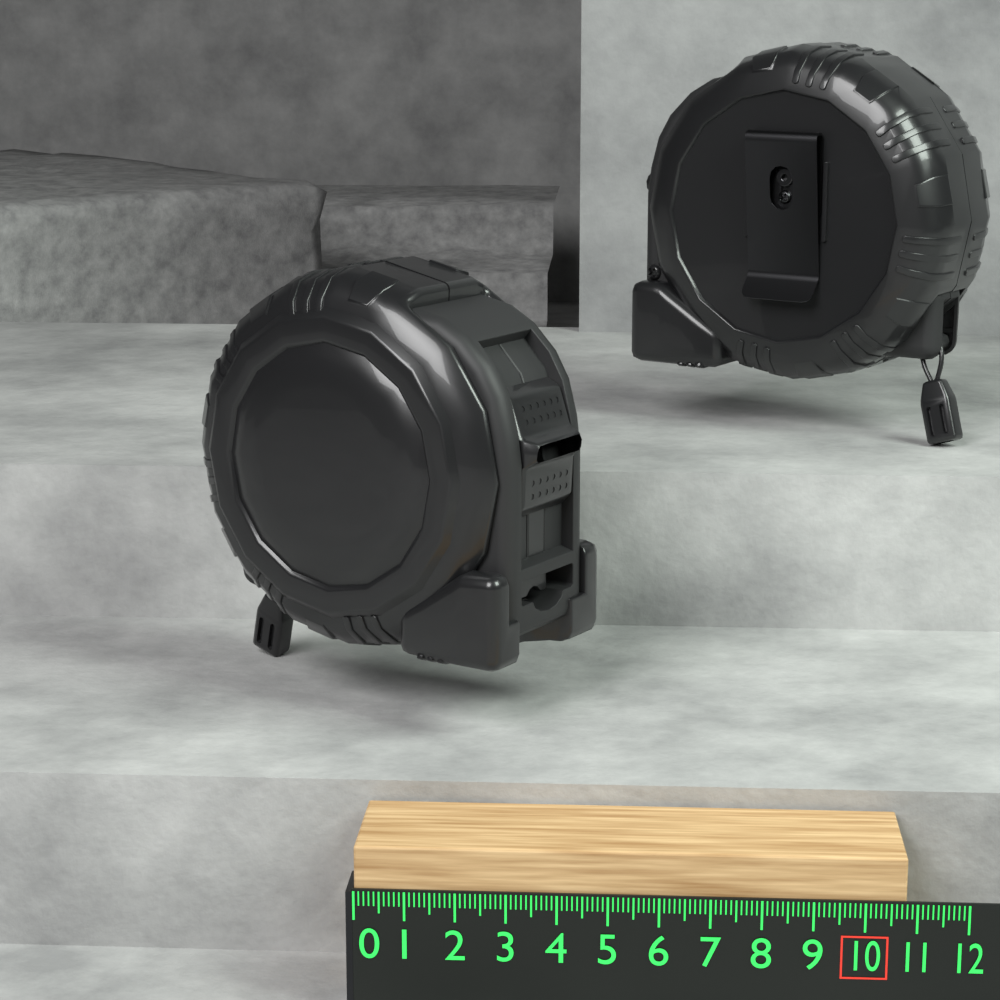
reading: 10.8 (no unit)
